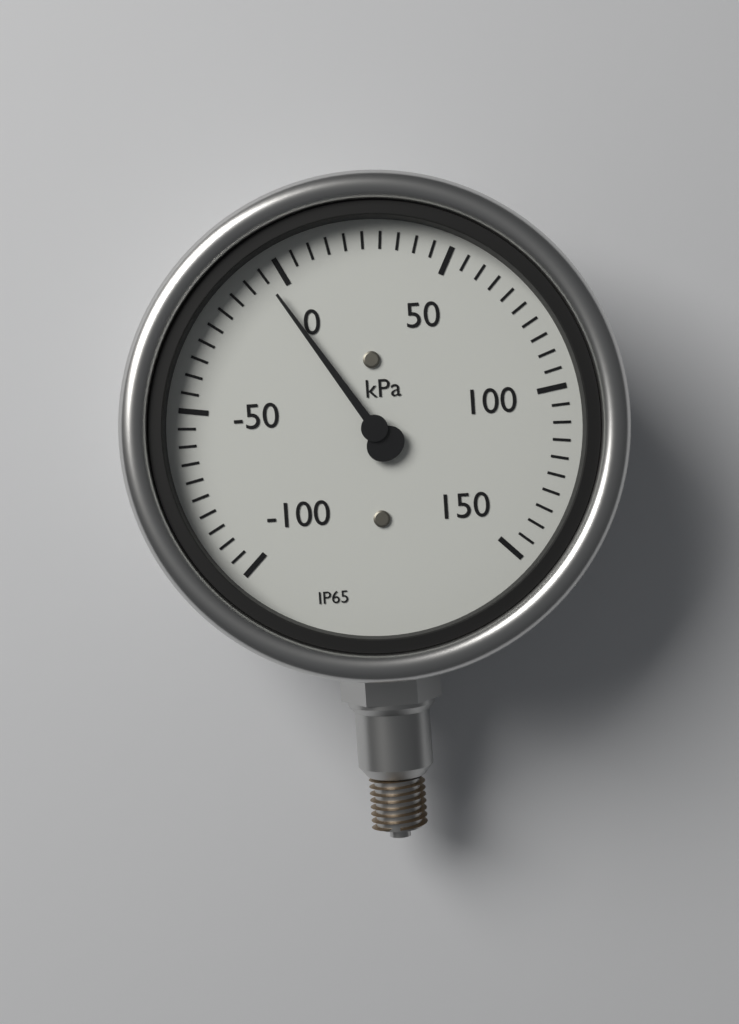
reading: -5 kPa
